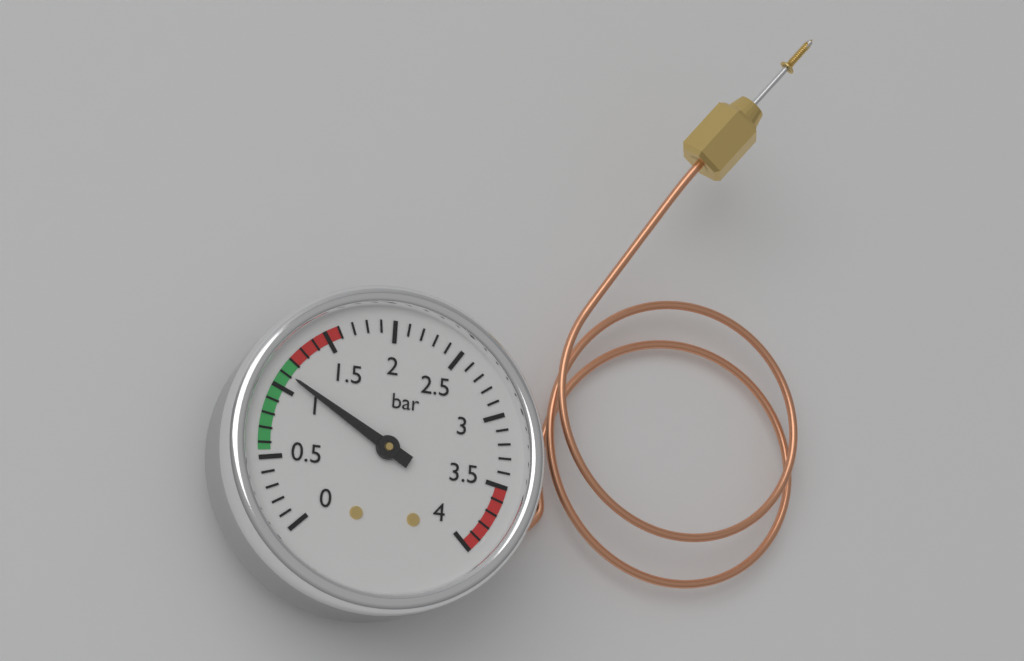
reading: 1.1 bar
